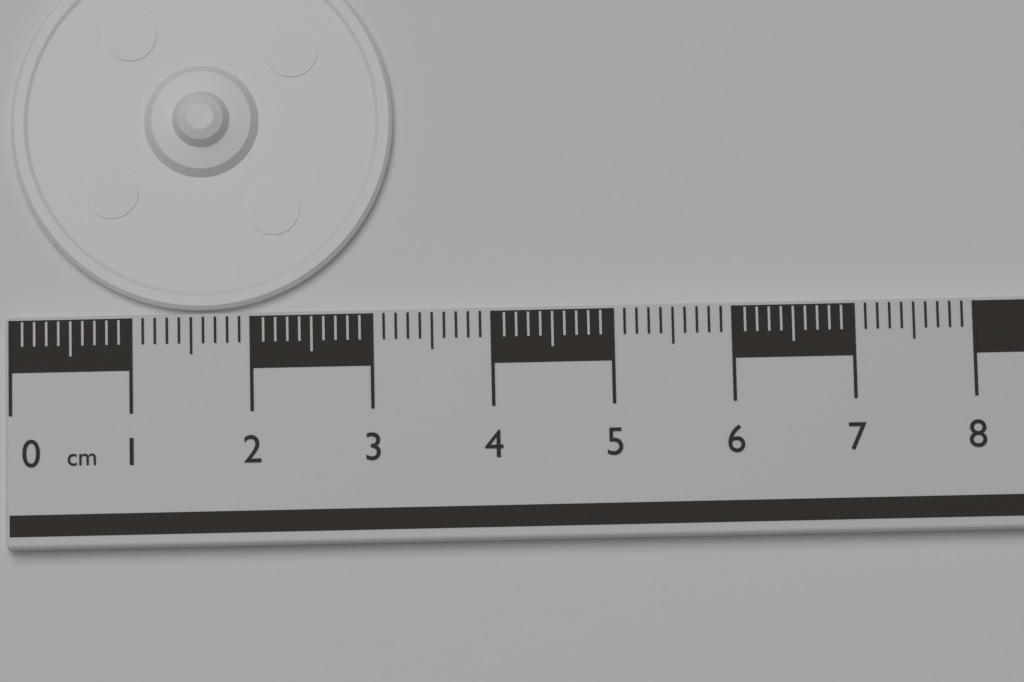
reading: 3.2 cm
